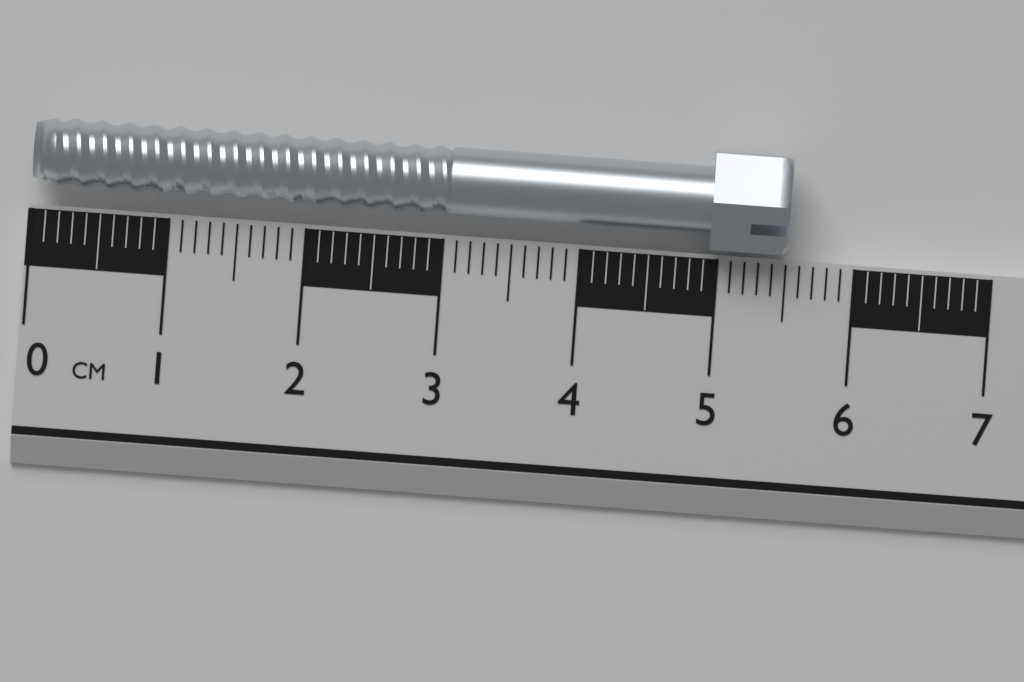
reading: 5.5 cm
